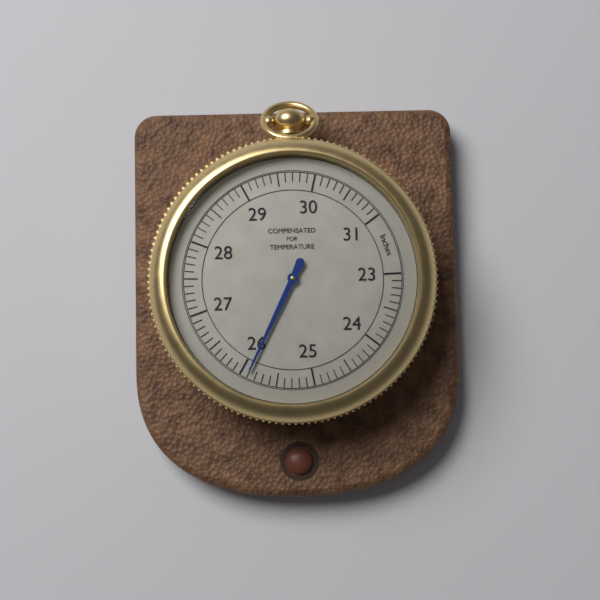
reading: 25.9 inches
